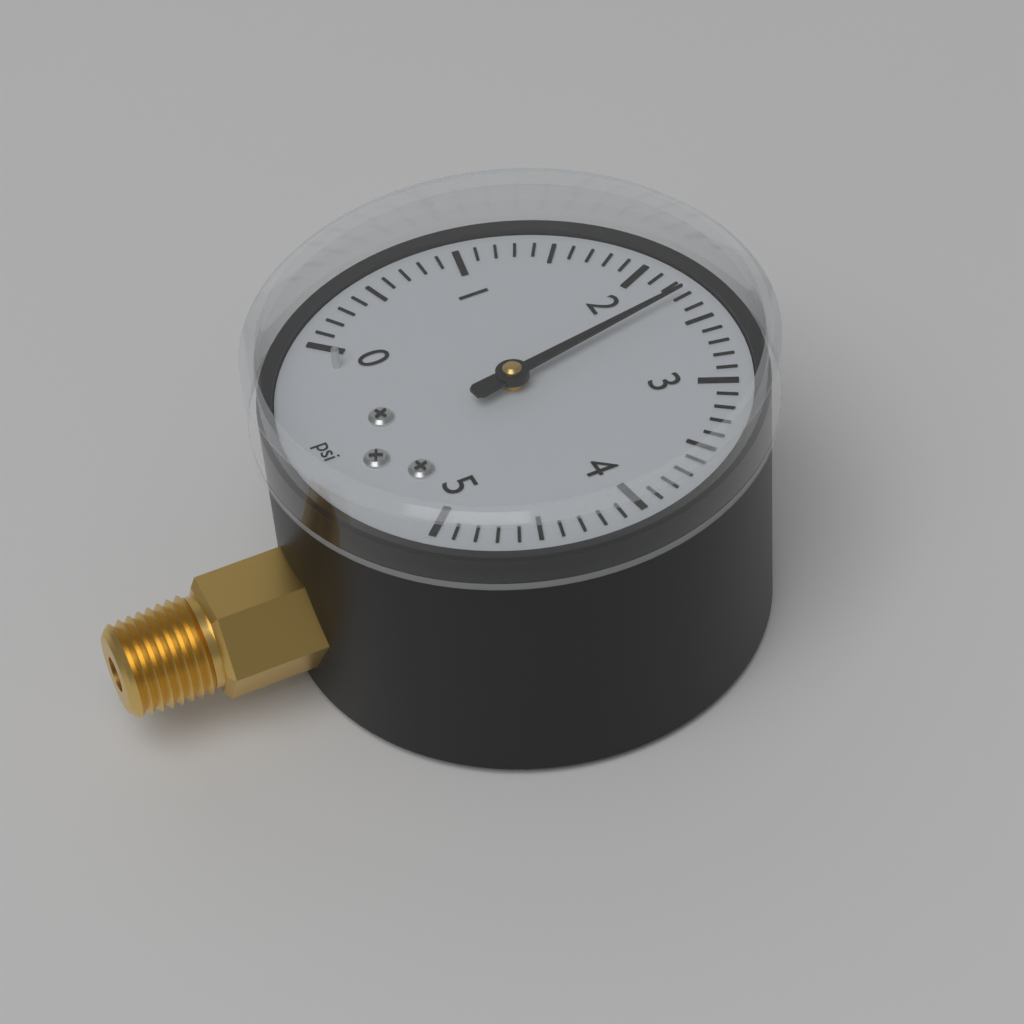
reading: 2.3 psi
